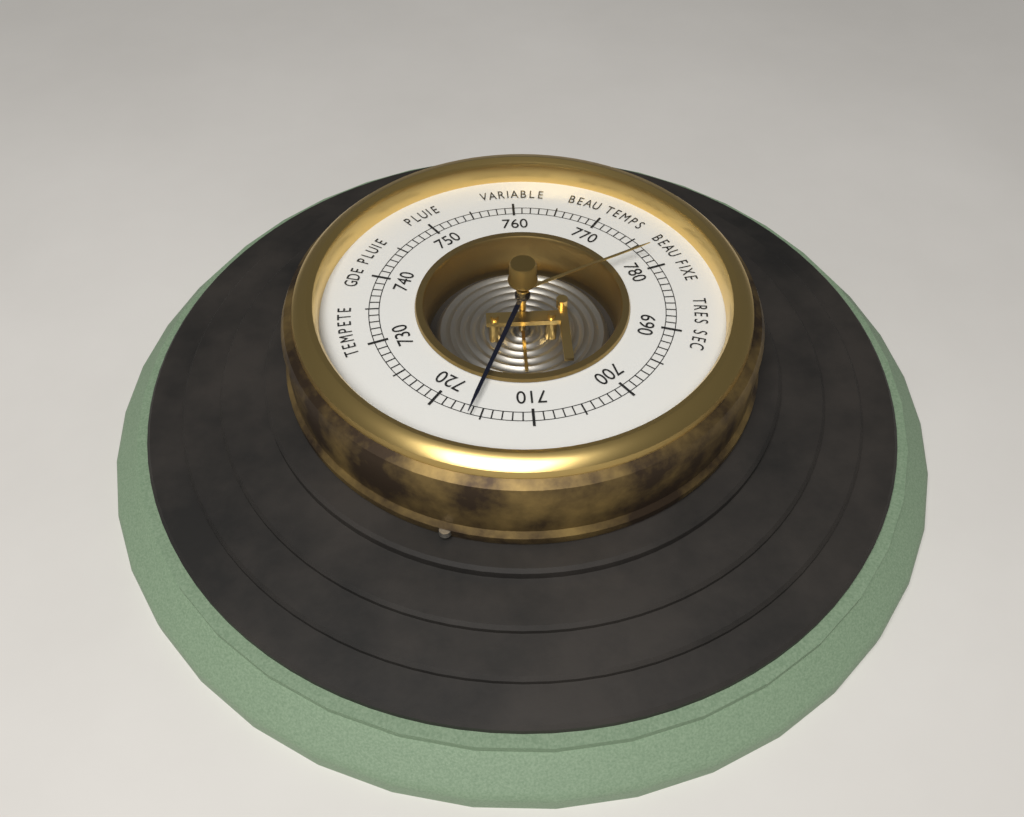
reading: 716 (no unit)
